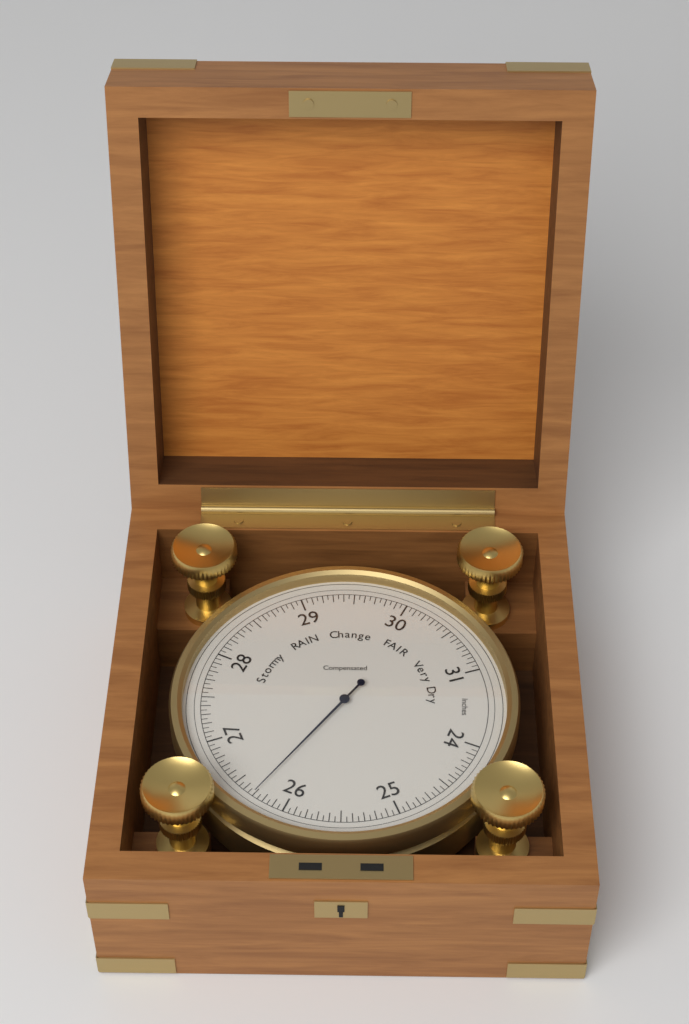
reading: 26.30 inHg
